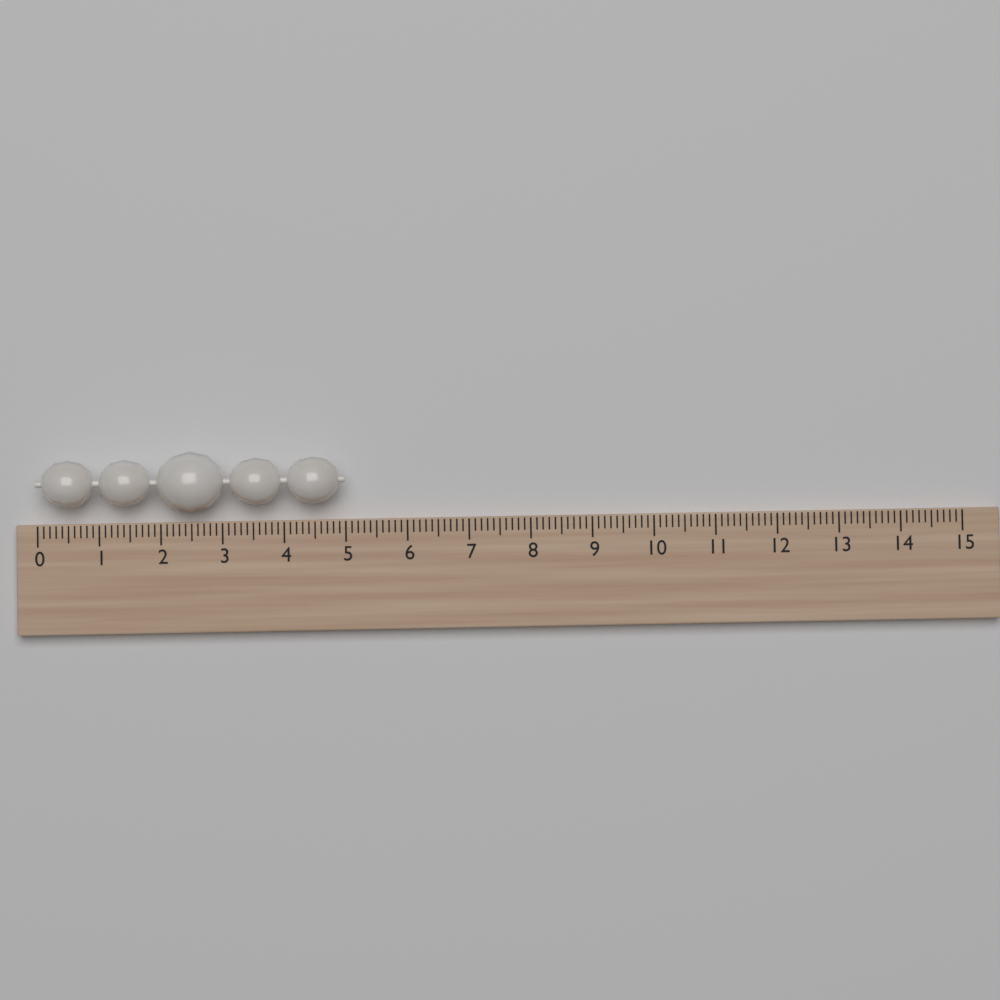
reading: 5.0 (no unit)
